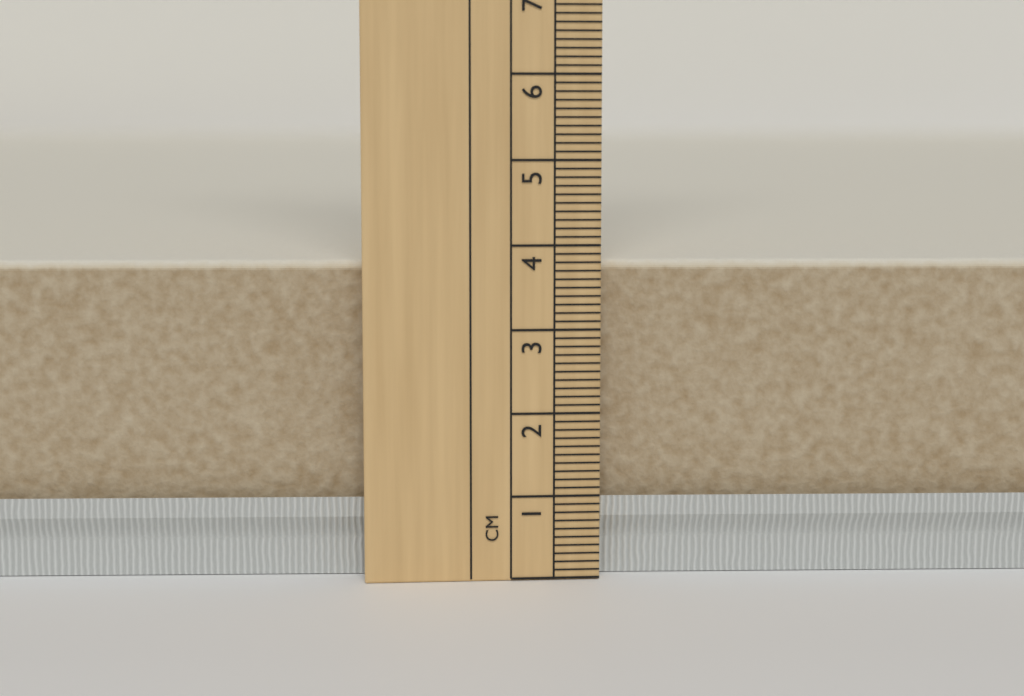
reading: 3.8 cm
